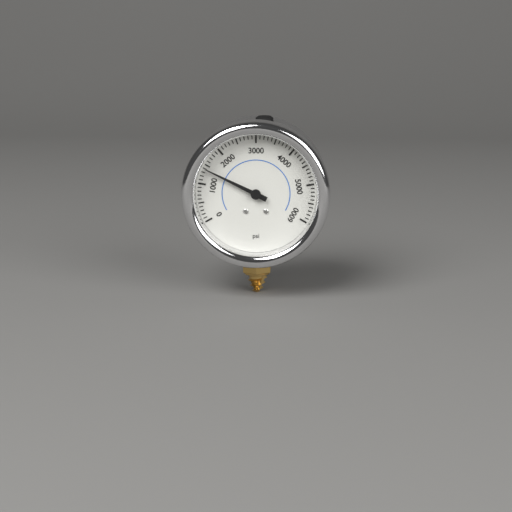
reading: 1400 psi
